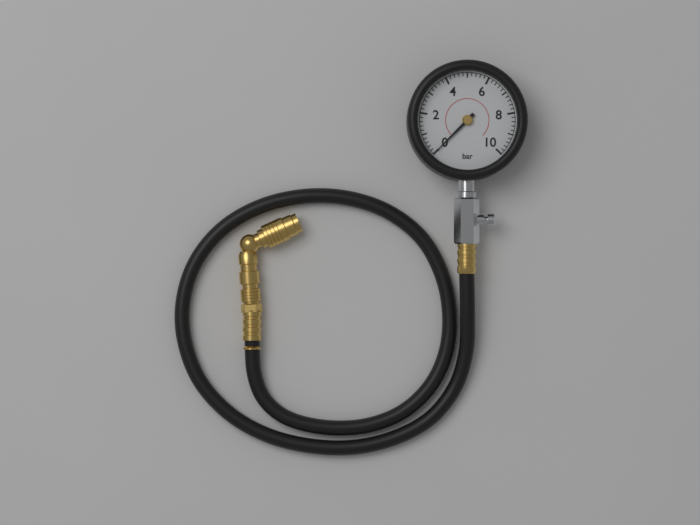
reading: 0.0 bar
